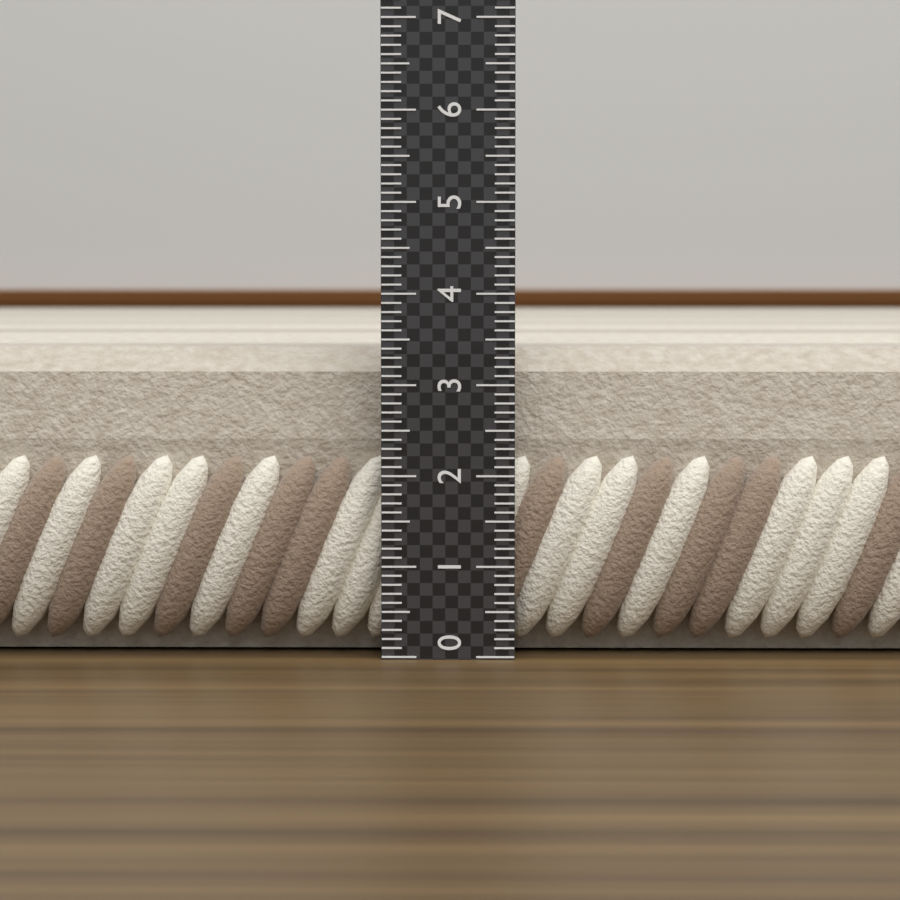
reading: 3.4 (no unit)
